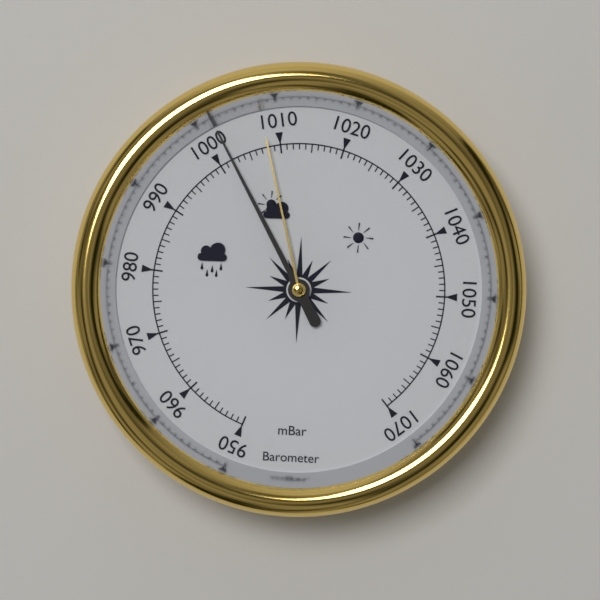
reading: 1002 mbar
